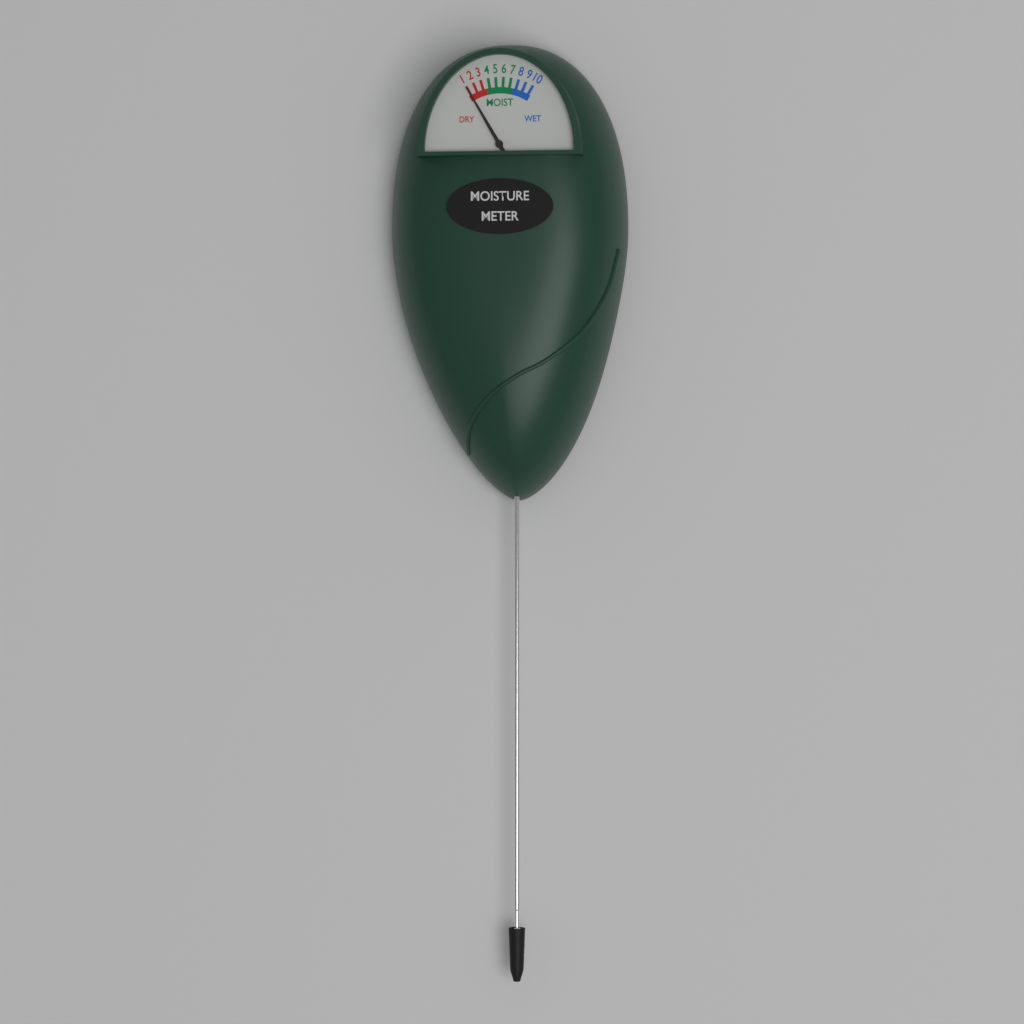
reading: 1 (no unit)
